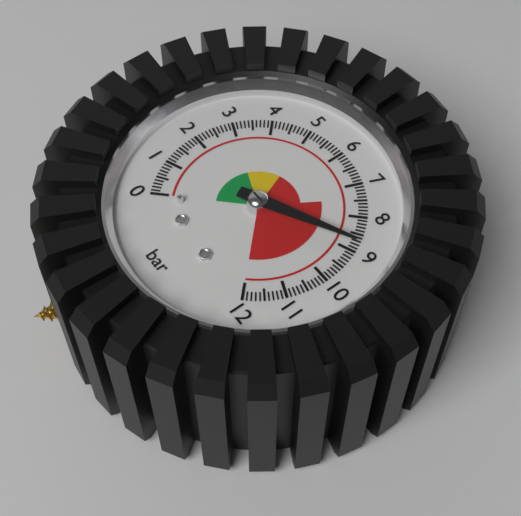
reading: 8.8 bar
